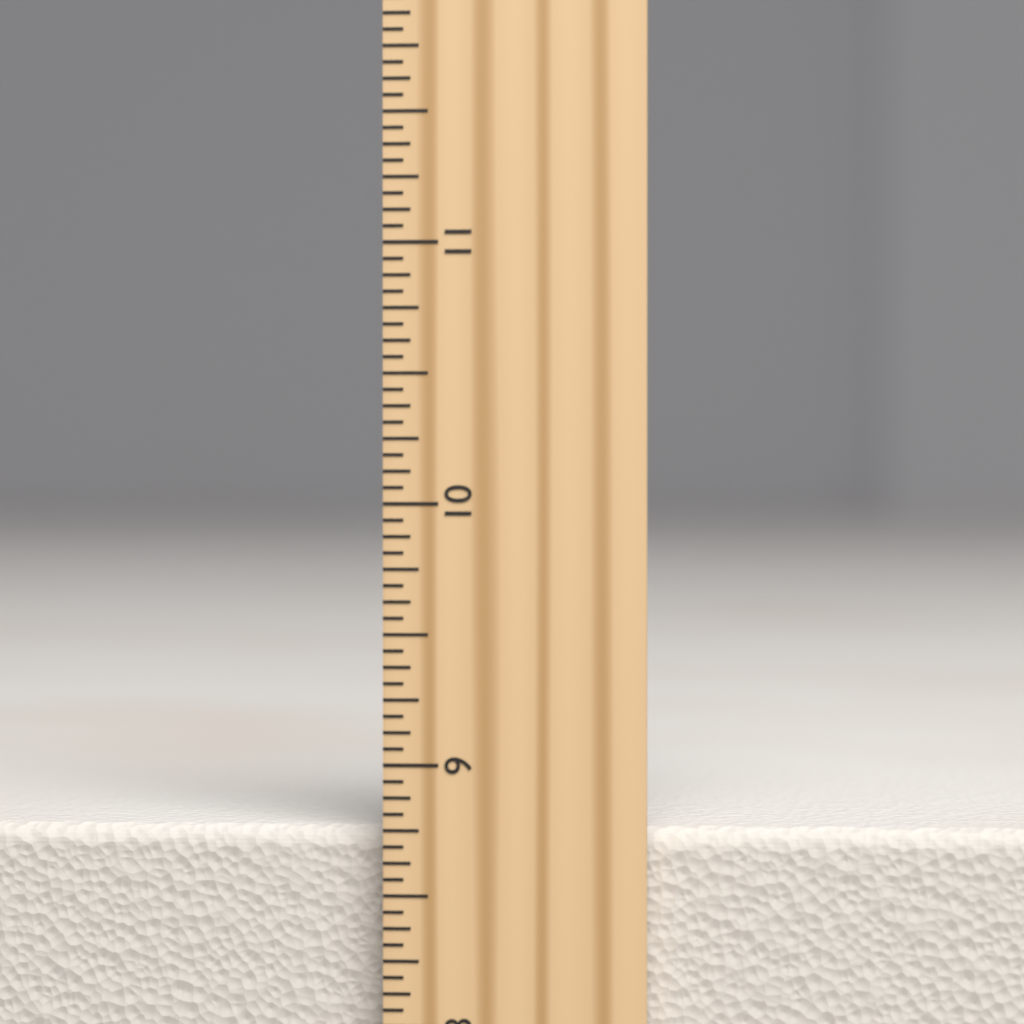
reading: 8.7500 inch
